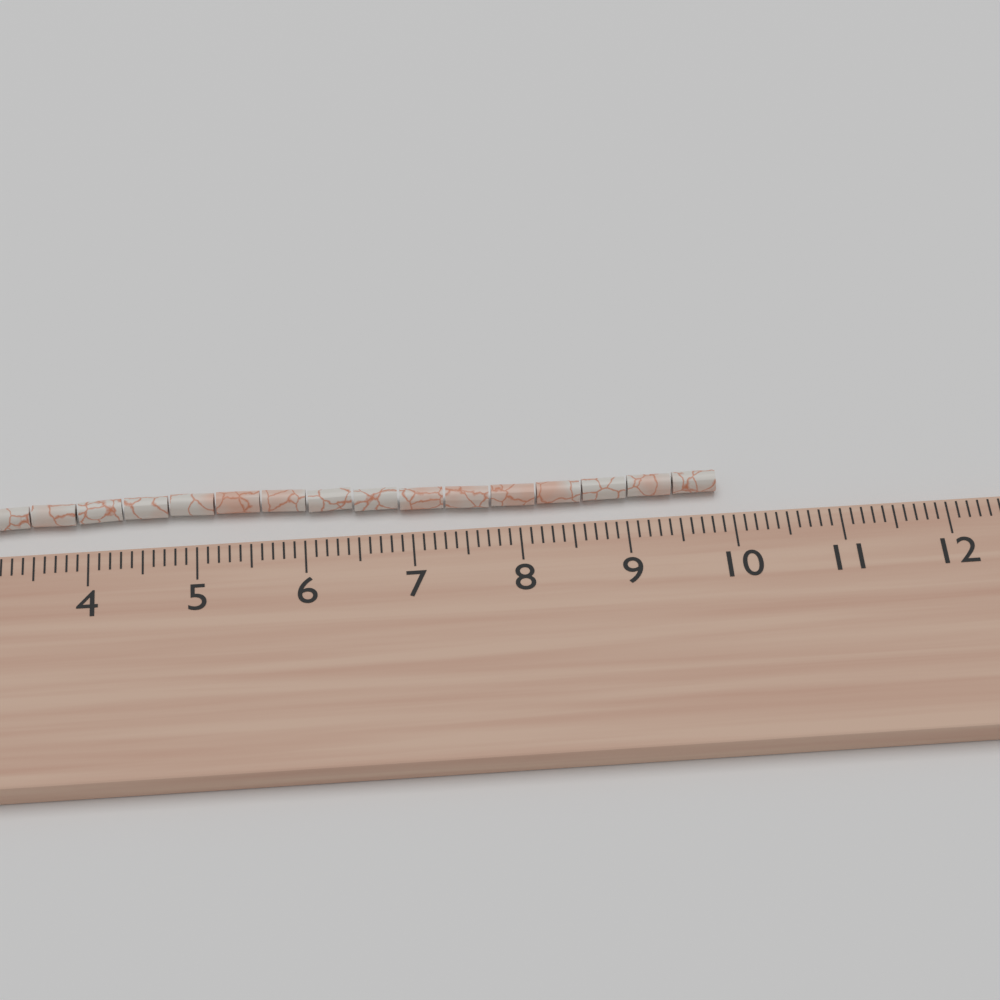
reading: 9.9 cm
